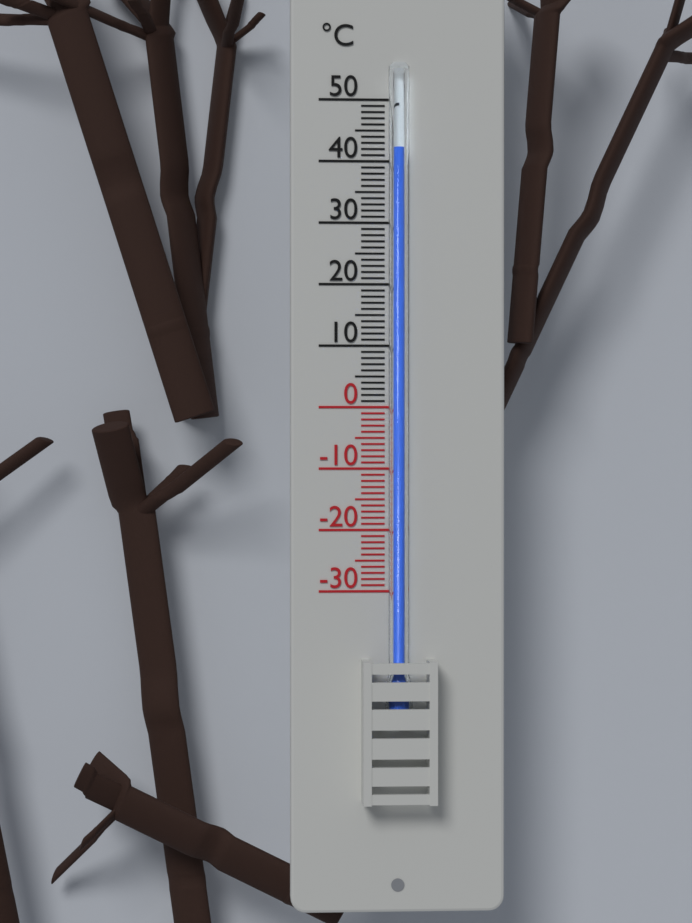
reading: 42 °C
